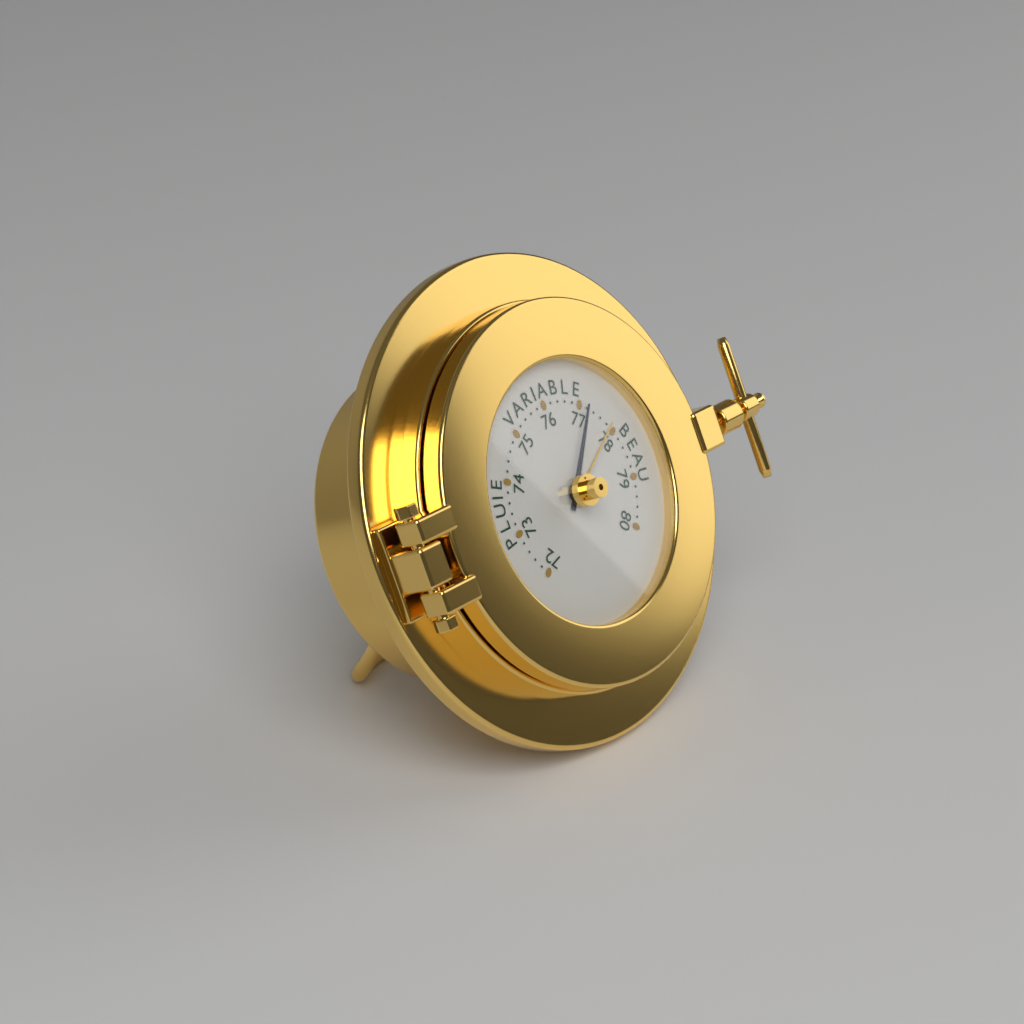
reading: 77.2 (no unit)
